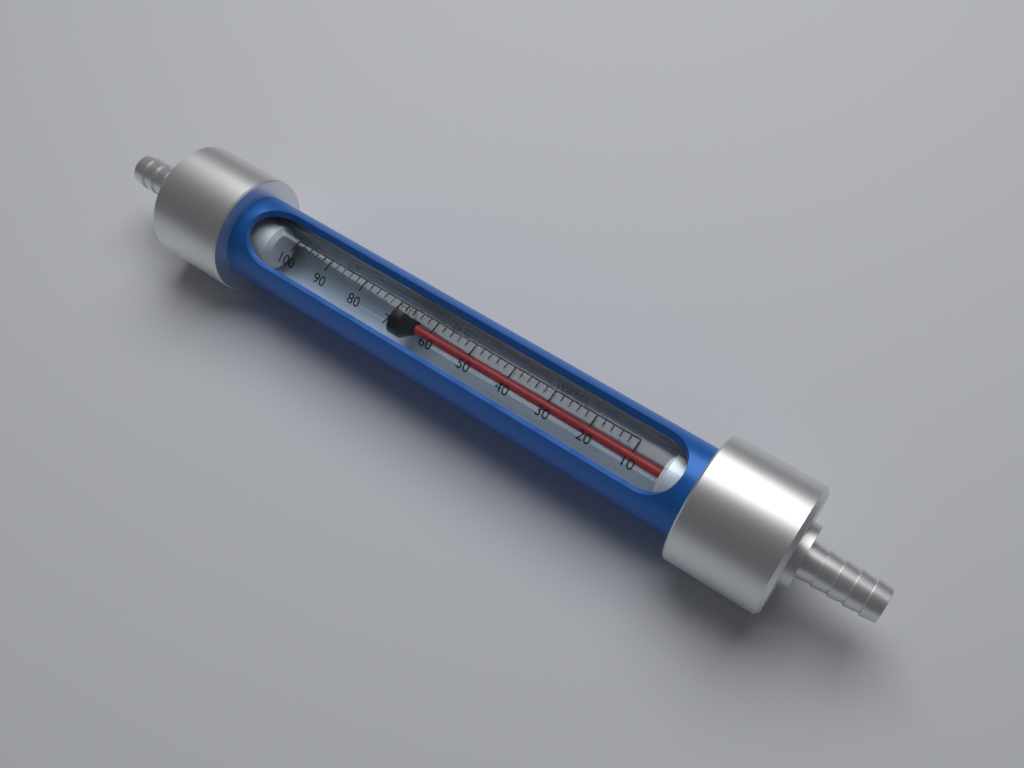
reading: 72 L/h
